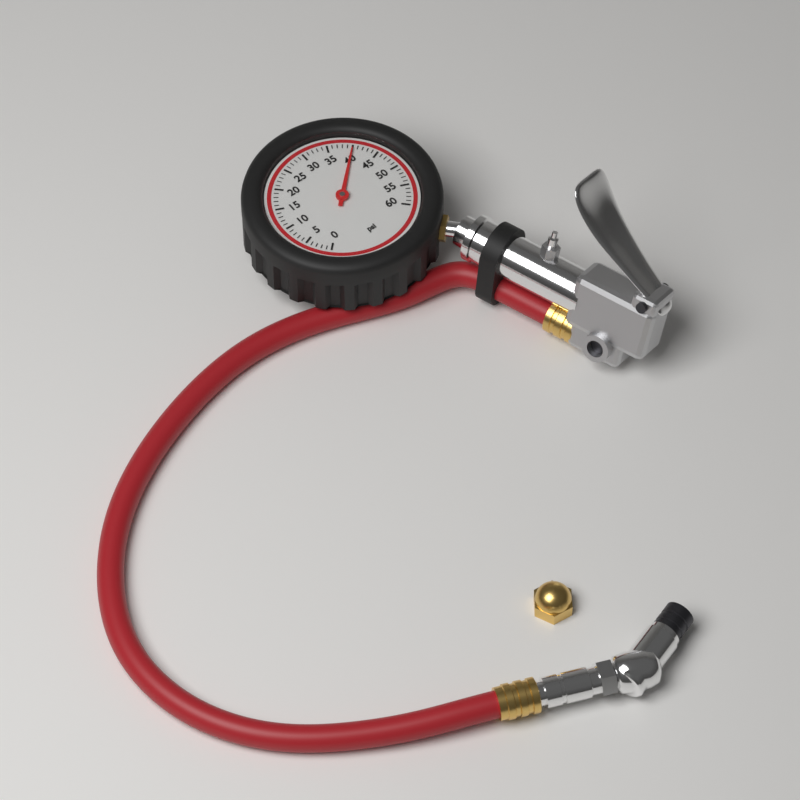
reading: 40 psi
